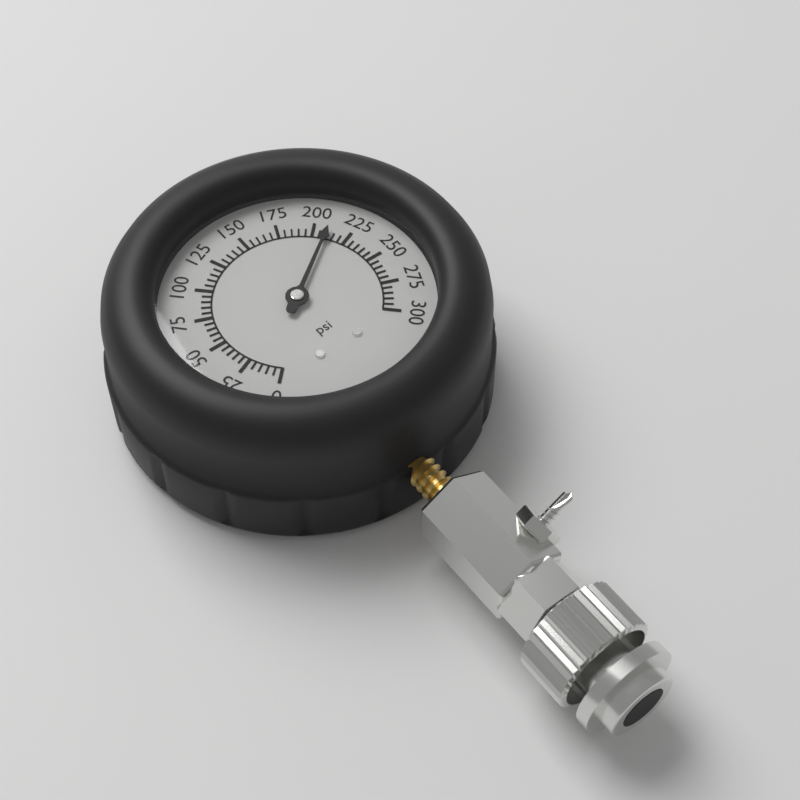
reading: 210 psi
